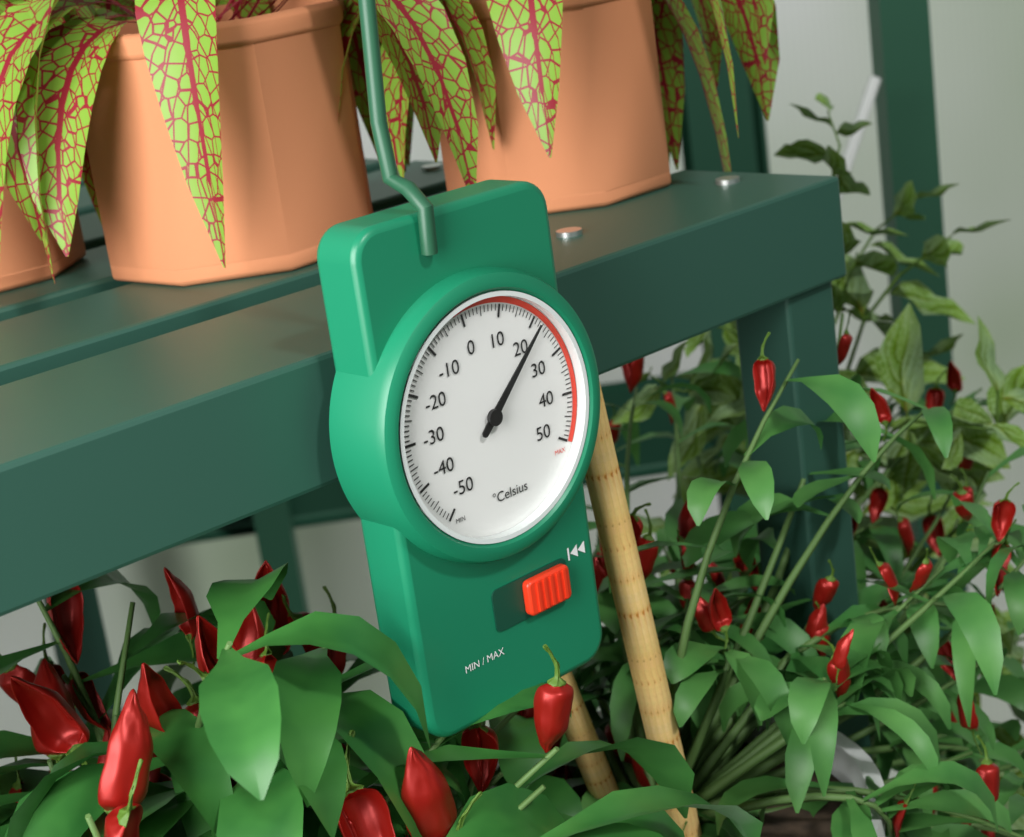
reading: 22 °C
